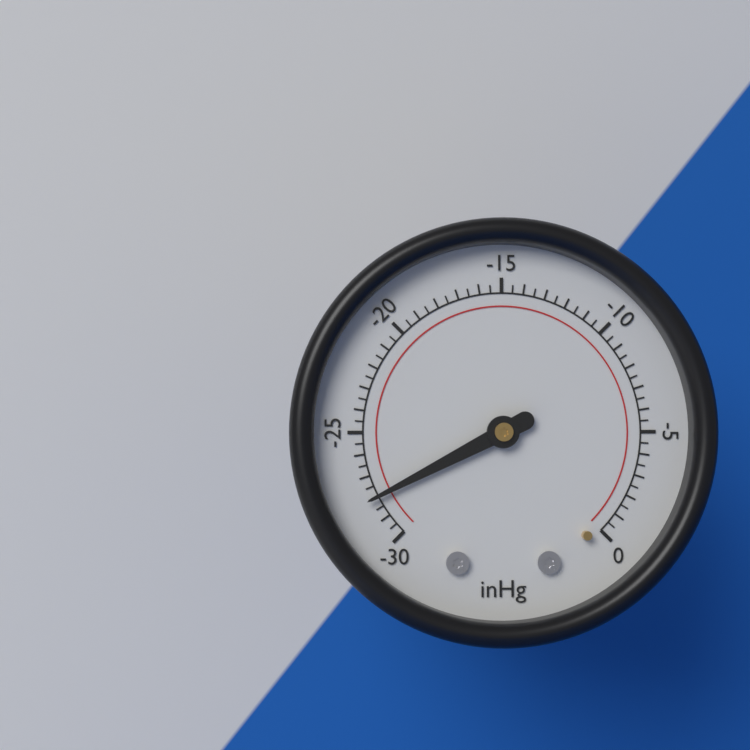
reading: -28.0 inHg
